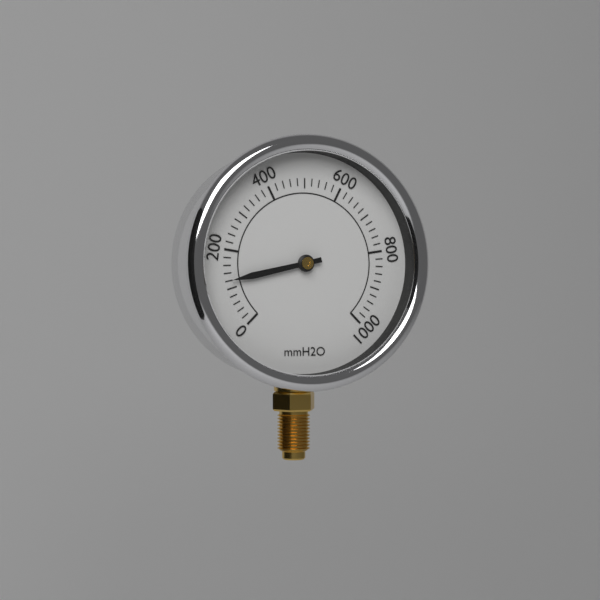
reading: 120 mmH2O
